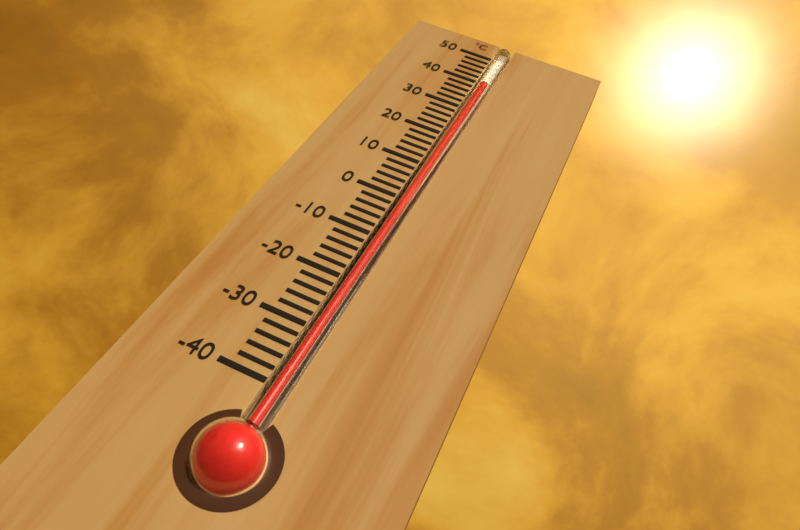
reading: 40 °C
